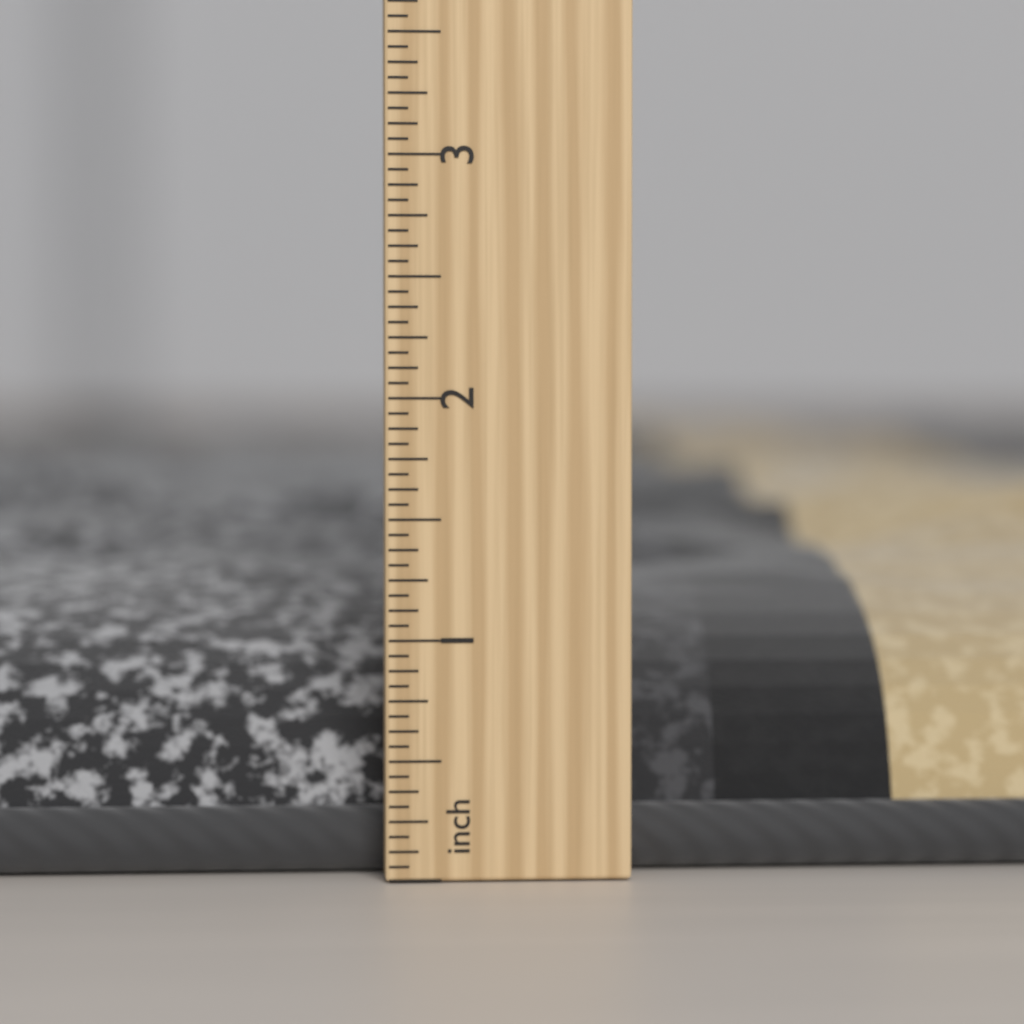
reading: 1.6875 in
